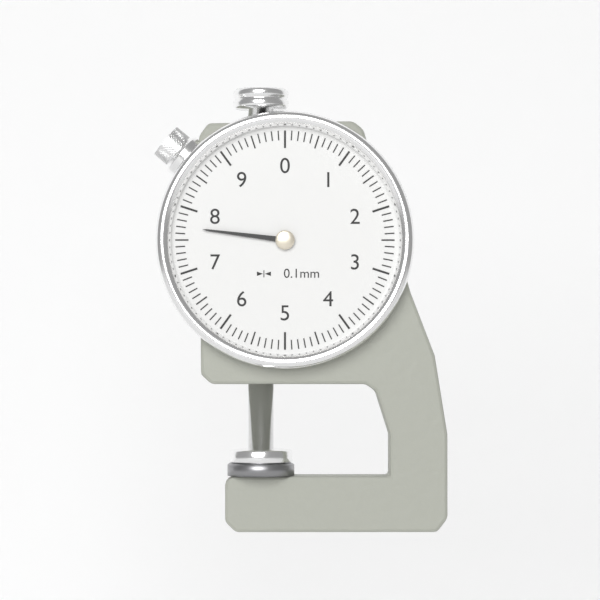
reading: 7.7 mm
